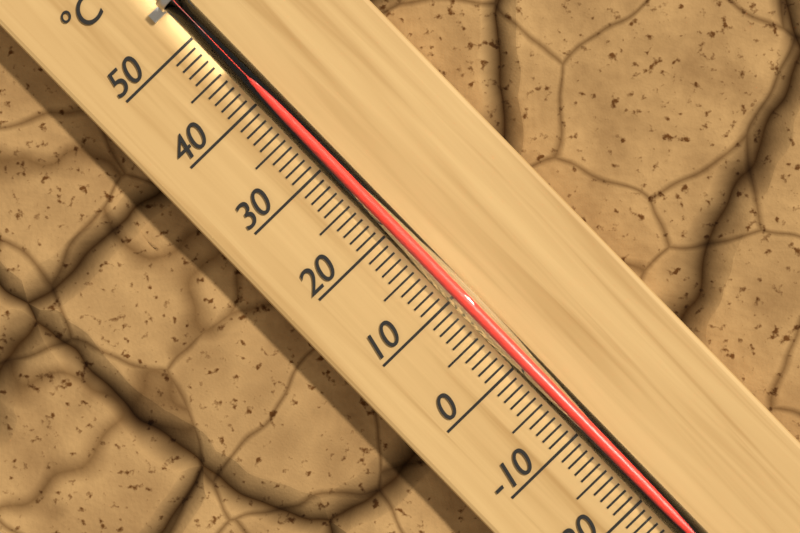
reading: 45 °C
